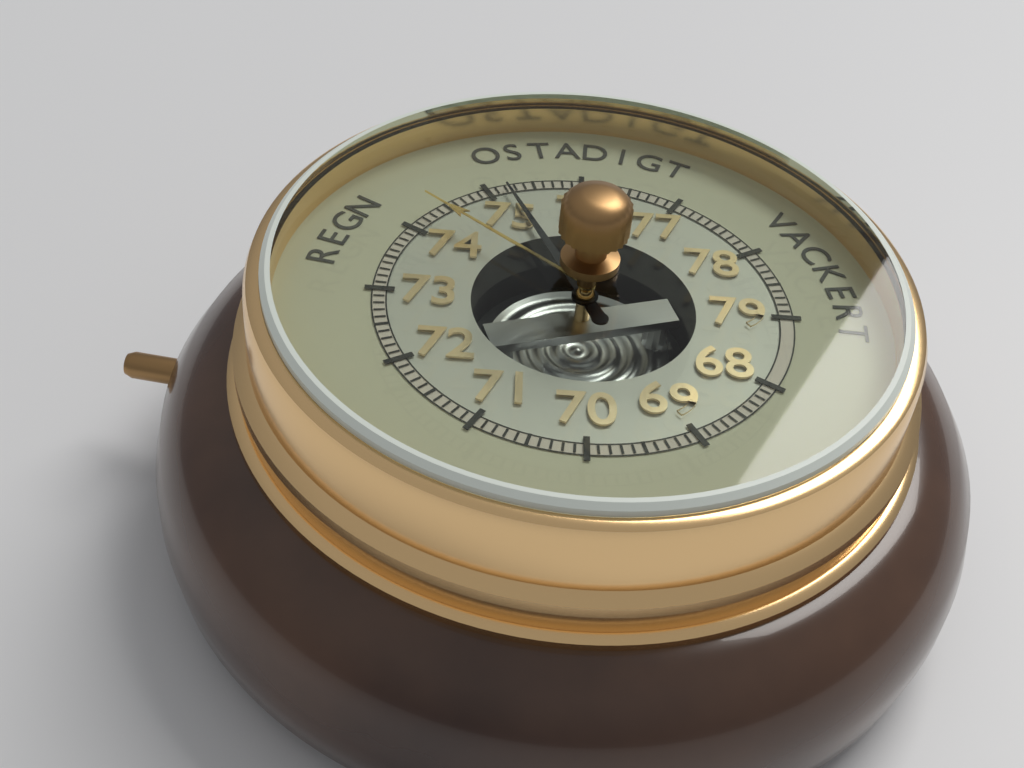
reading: 75.2 (no unit)
